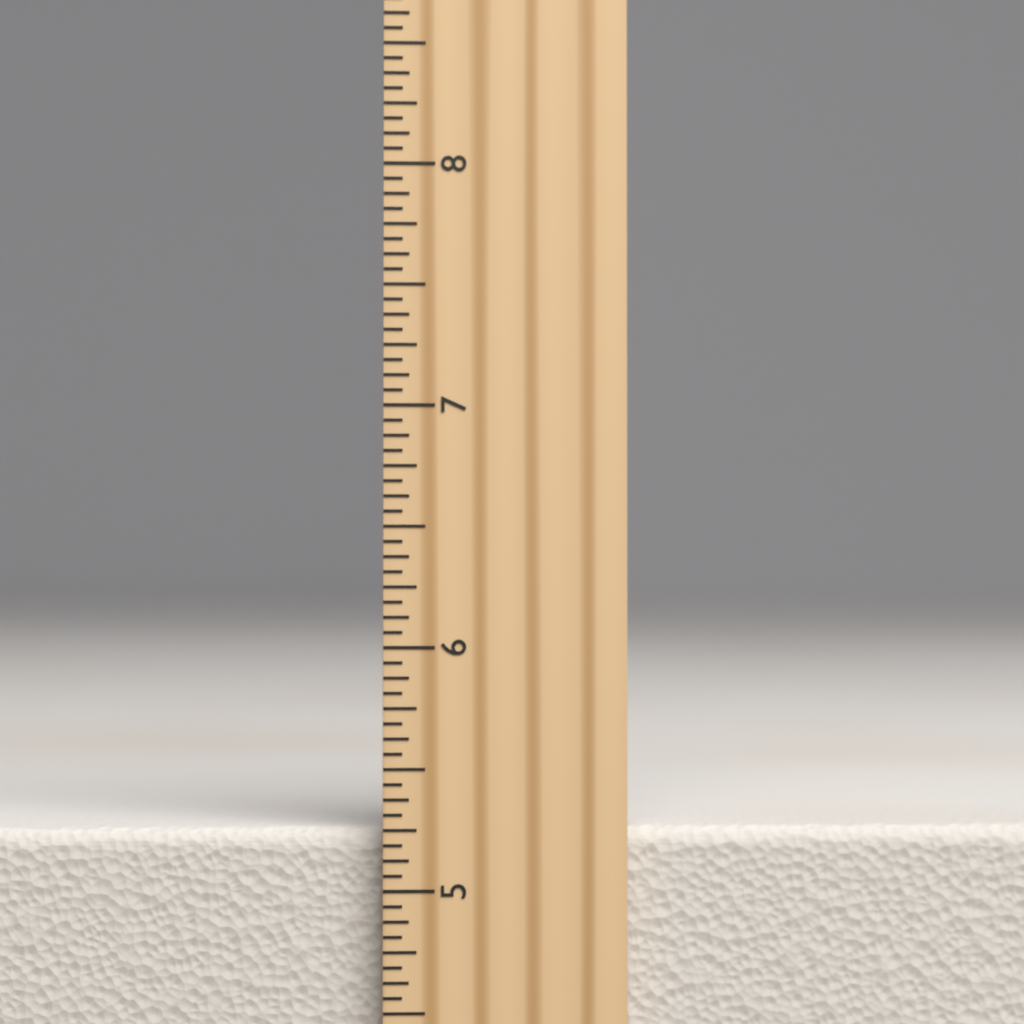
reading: 5.2500 inch
